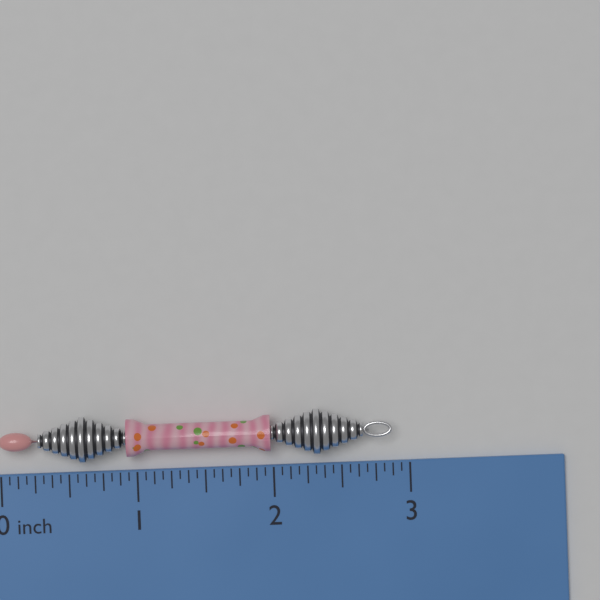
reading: 2.8750 inch
